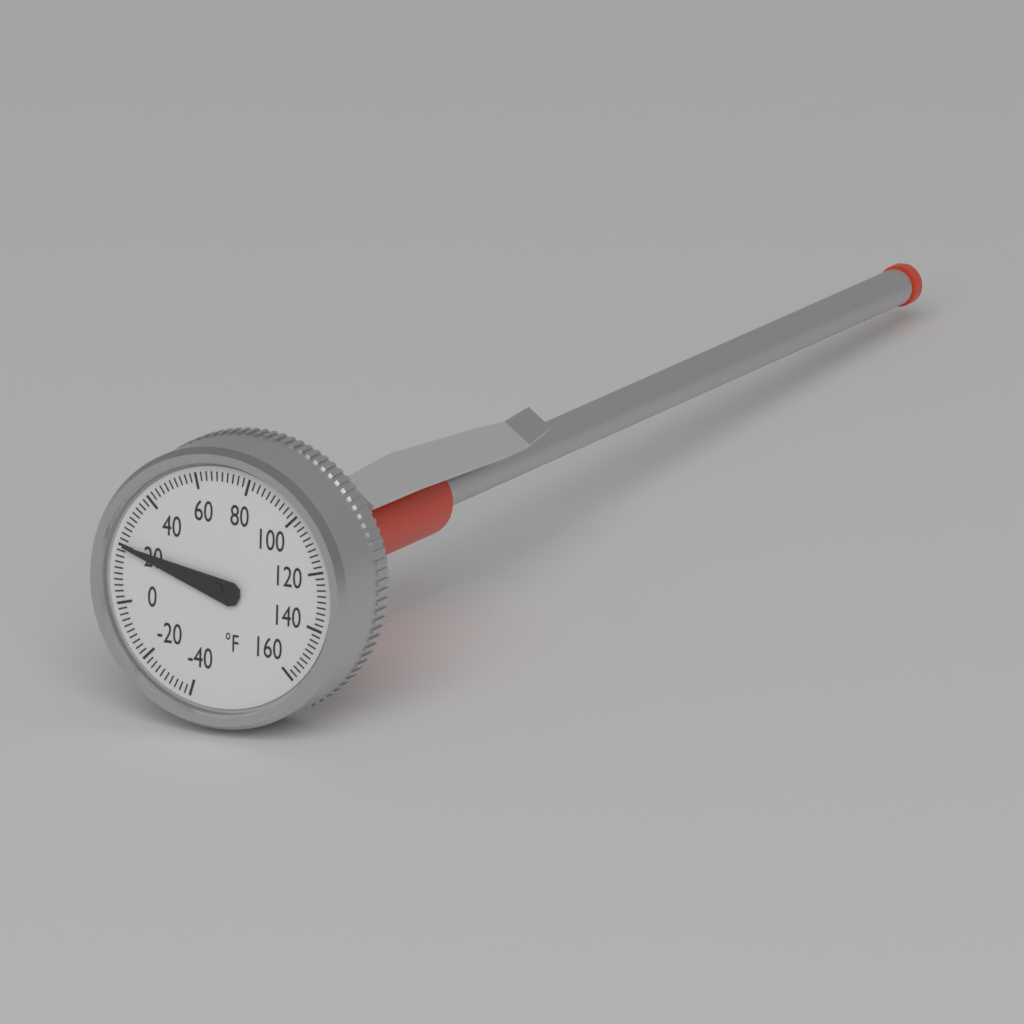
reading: 20 °F
